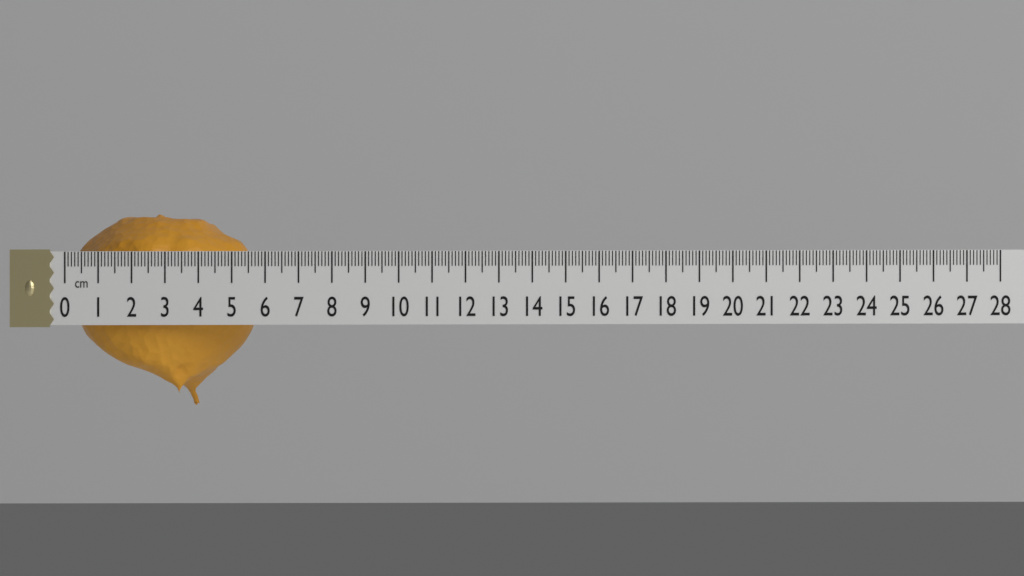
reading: 5.6 cm
